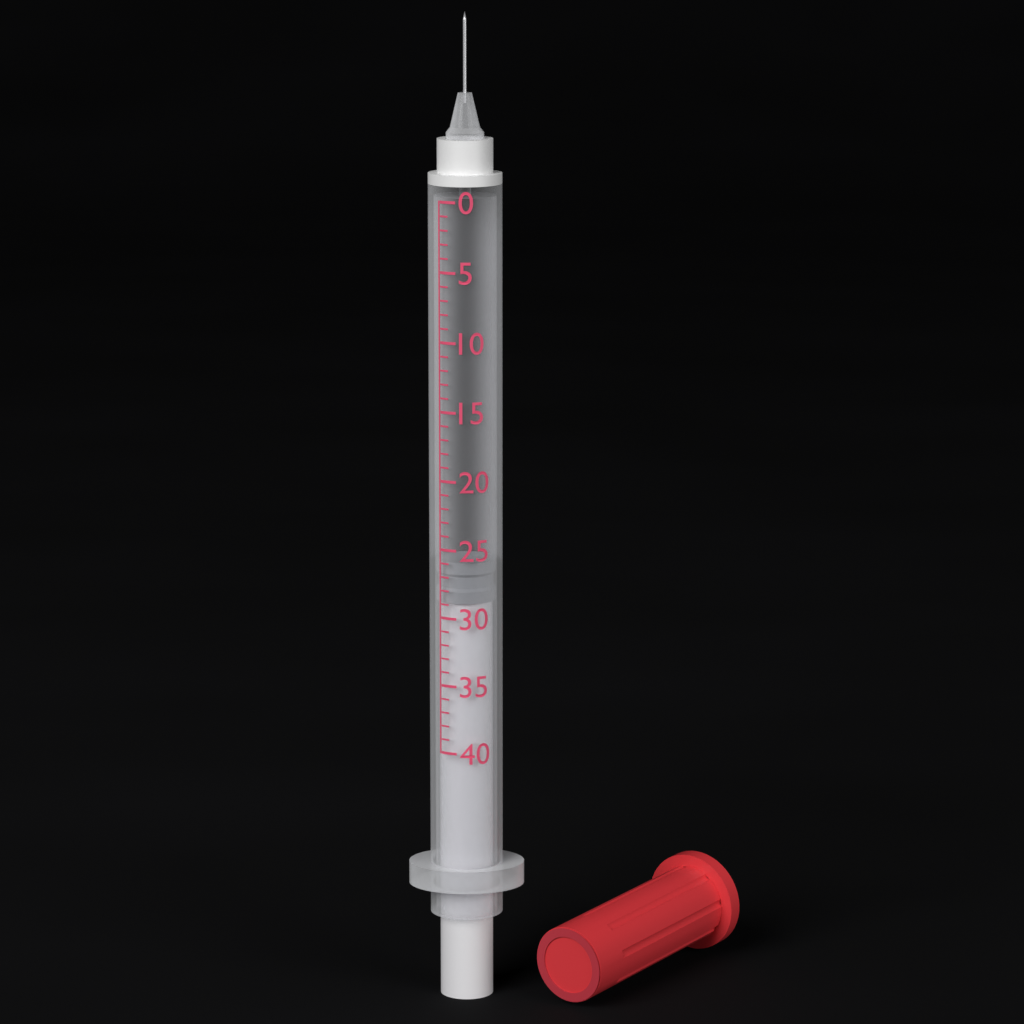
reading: 26 (no unit)
